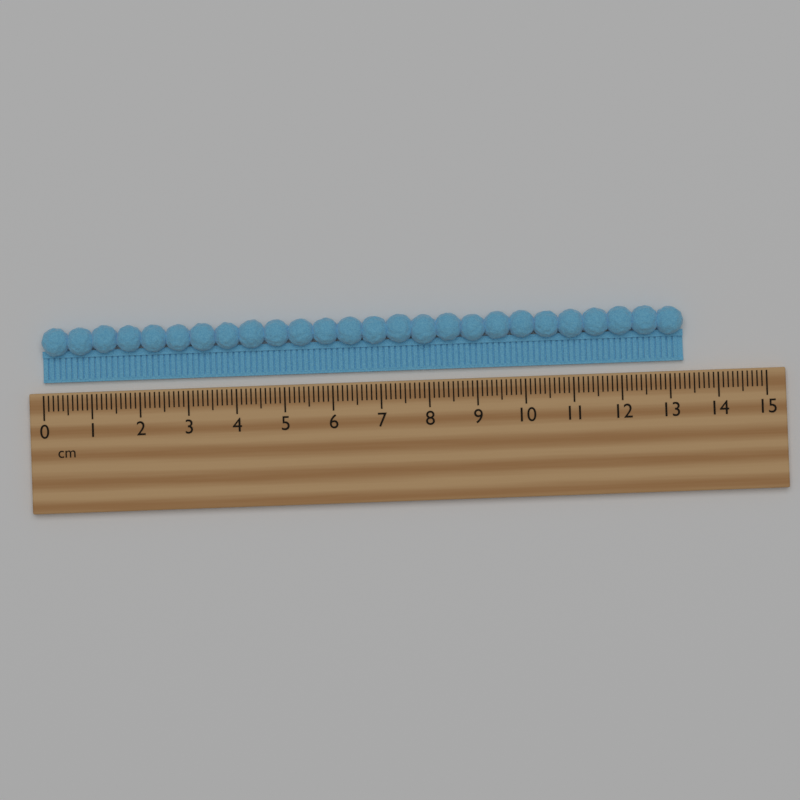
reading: 13.3 cm
